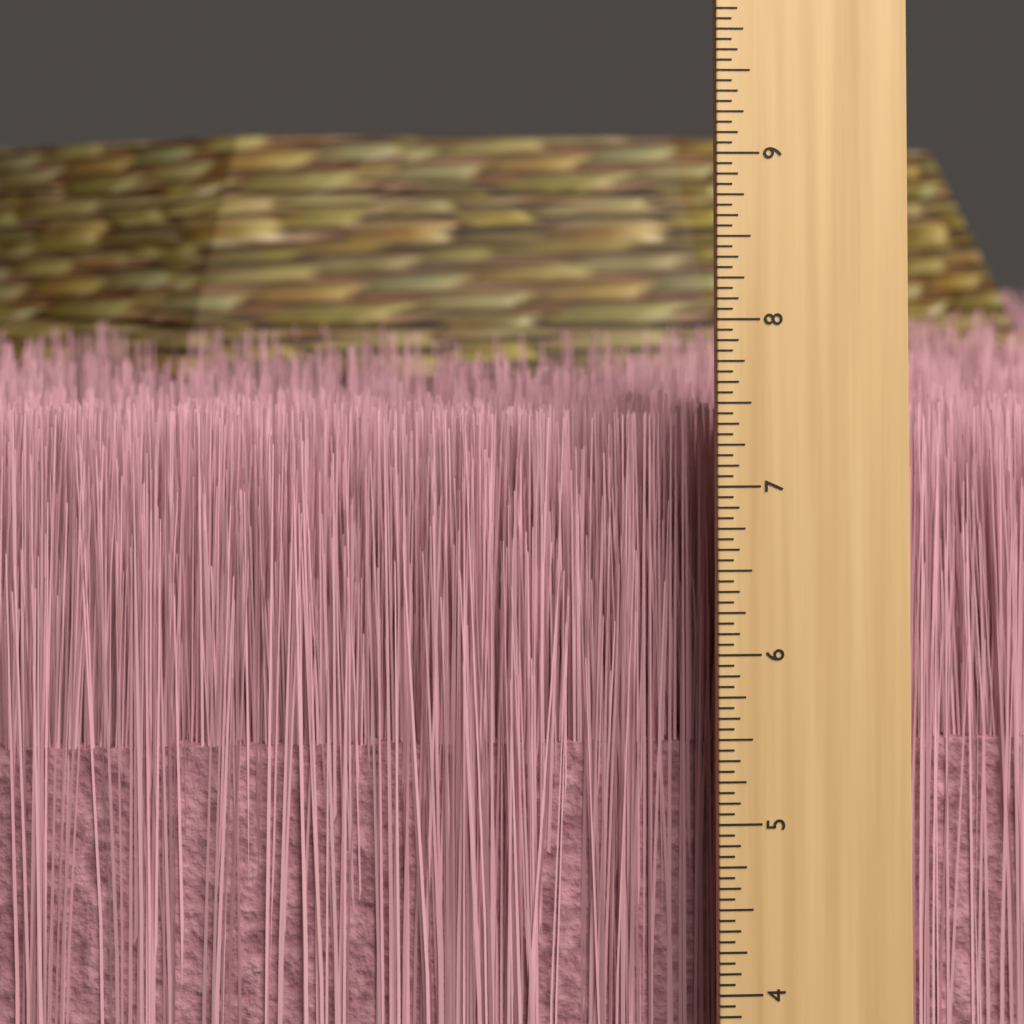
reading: 7.3750 inch
